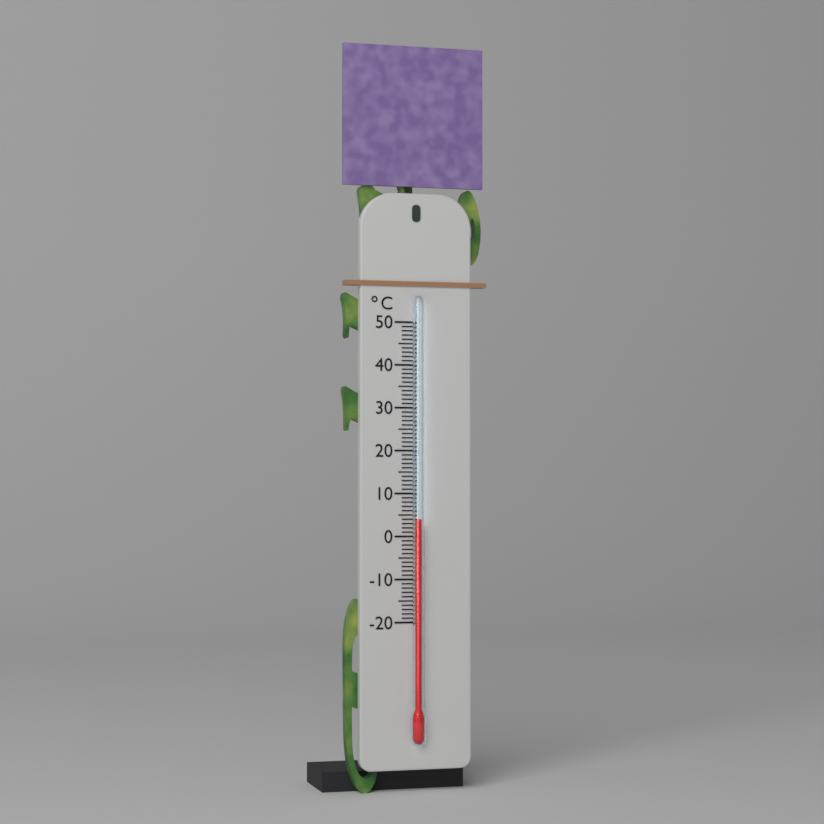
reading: 4 °C
